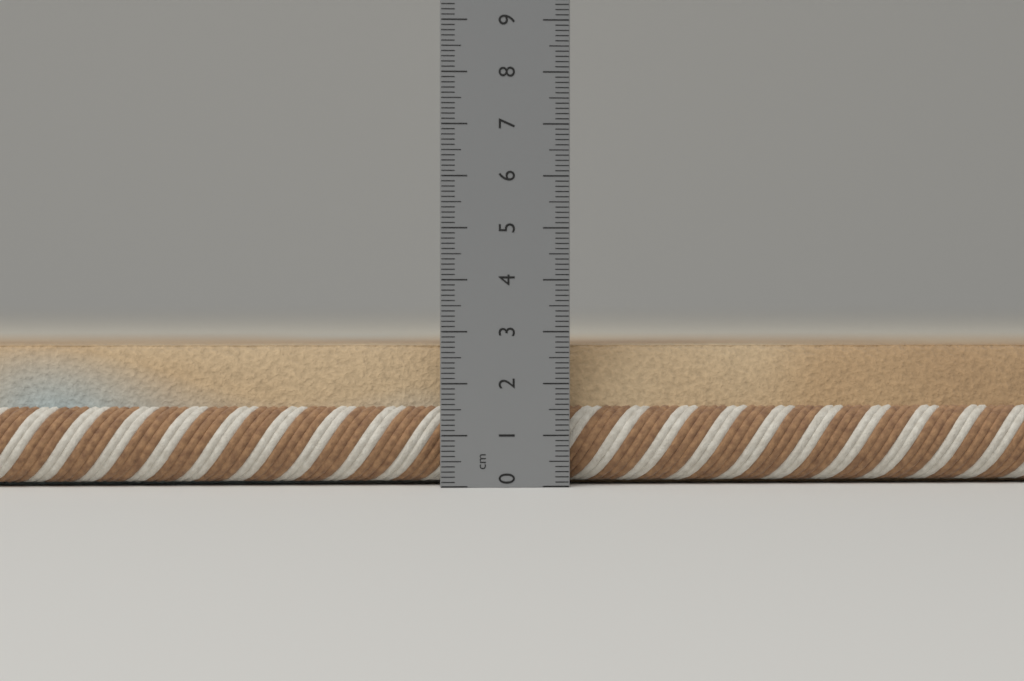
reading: 2.8 cm
